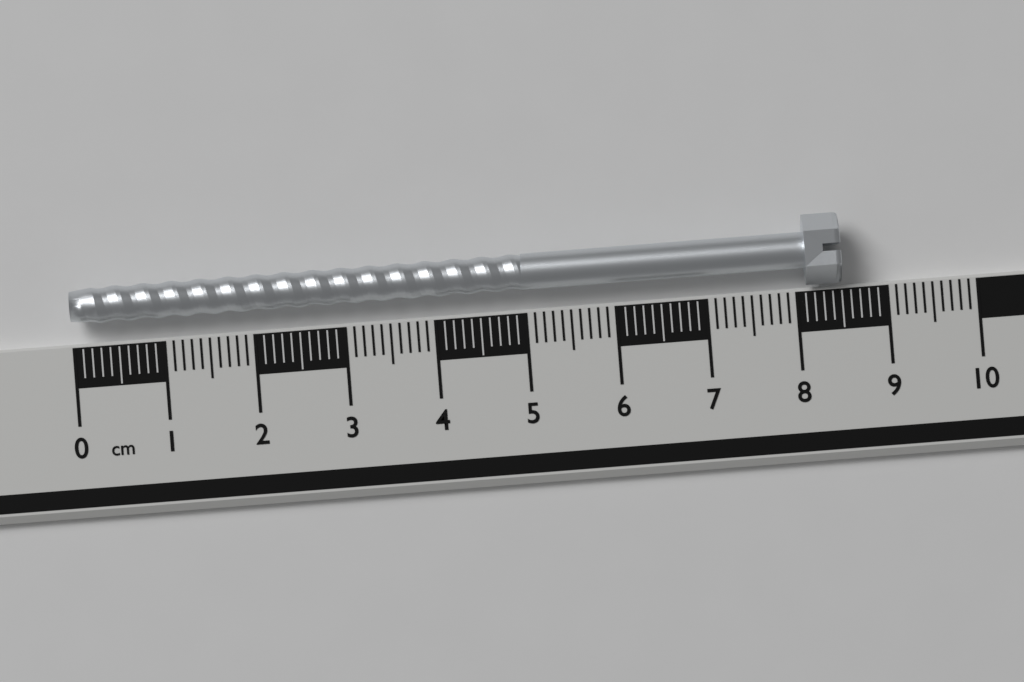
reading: 8.5 cm
